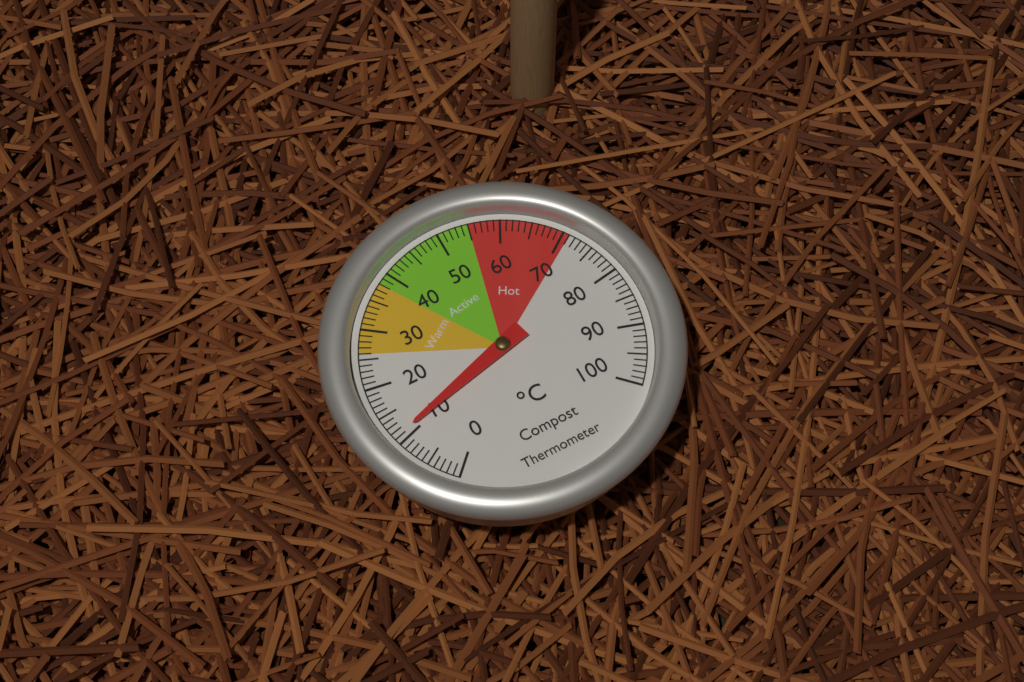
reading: 11 °C
